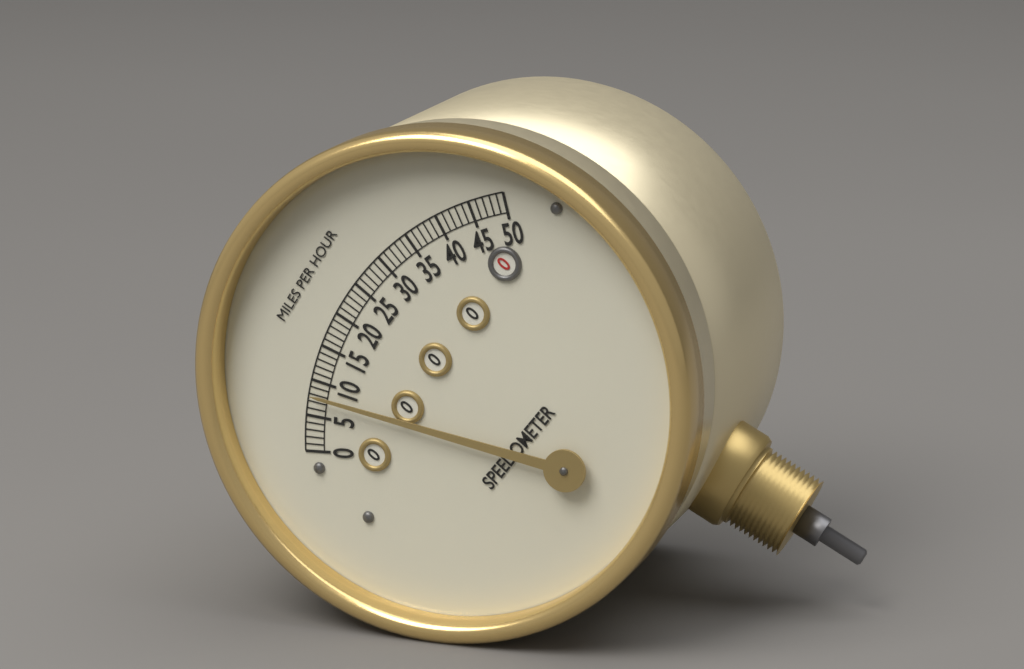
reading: 8 mph
